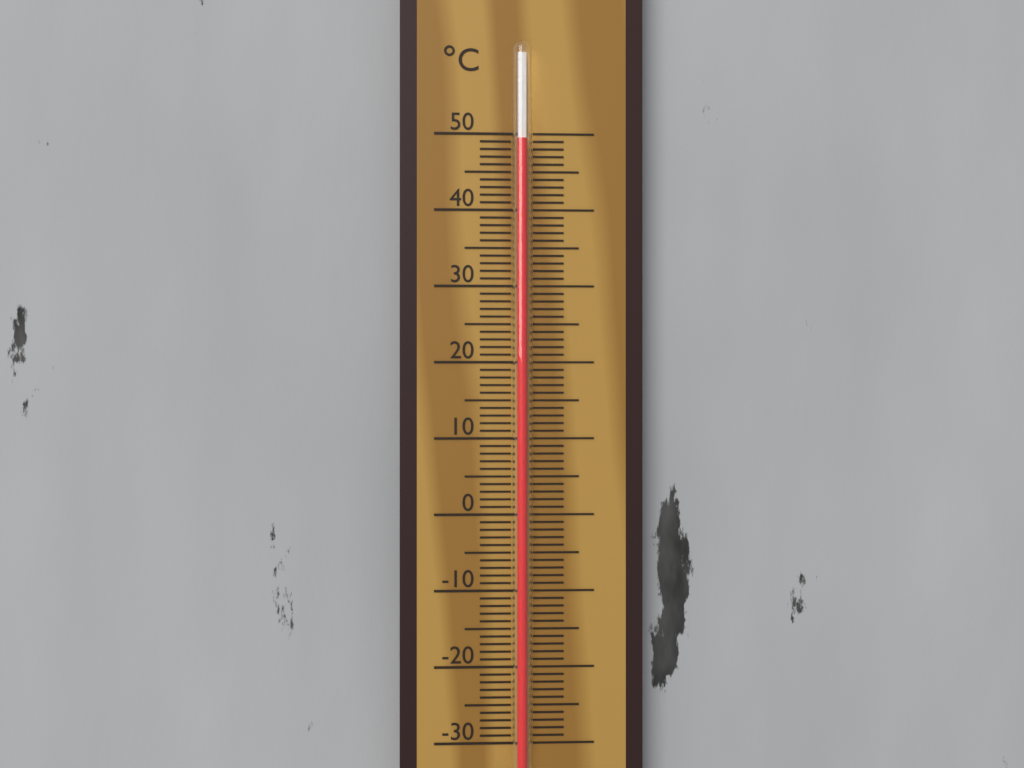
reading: 49 °C
